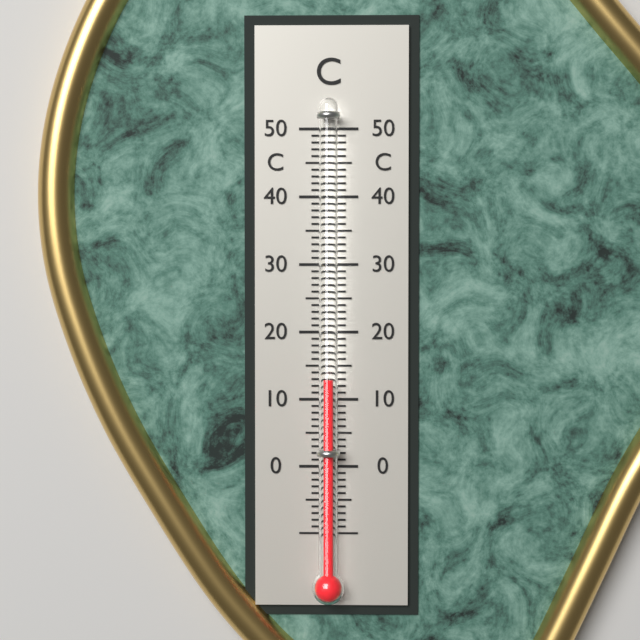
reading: 13 °C
